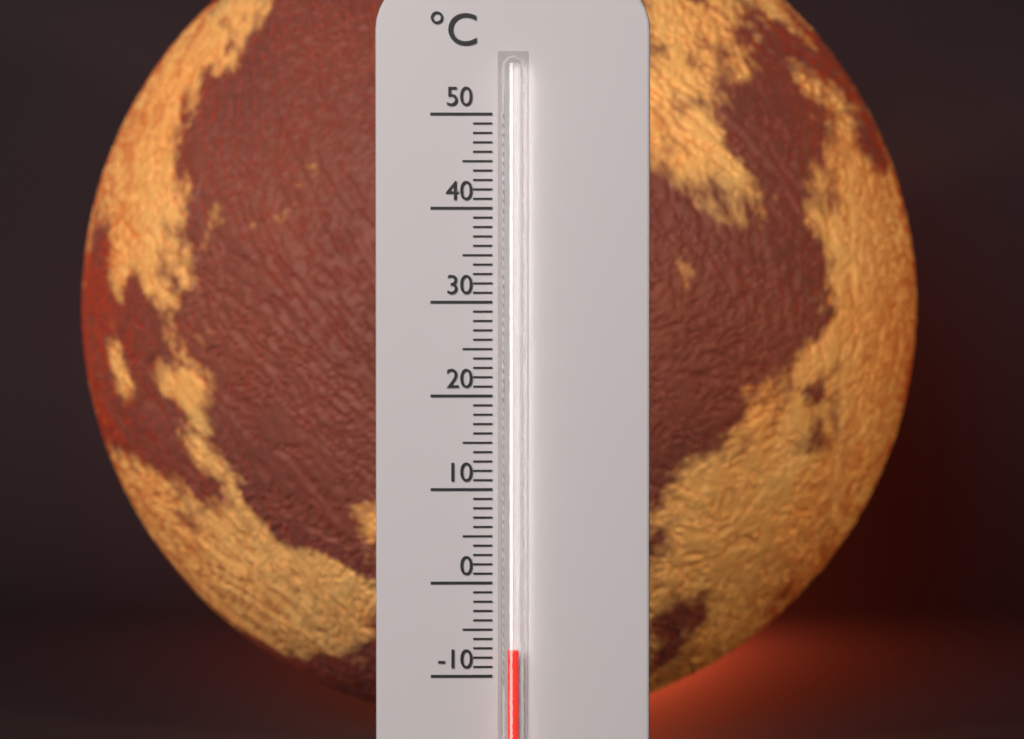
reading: -7 °C
